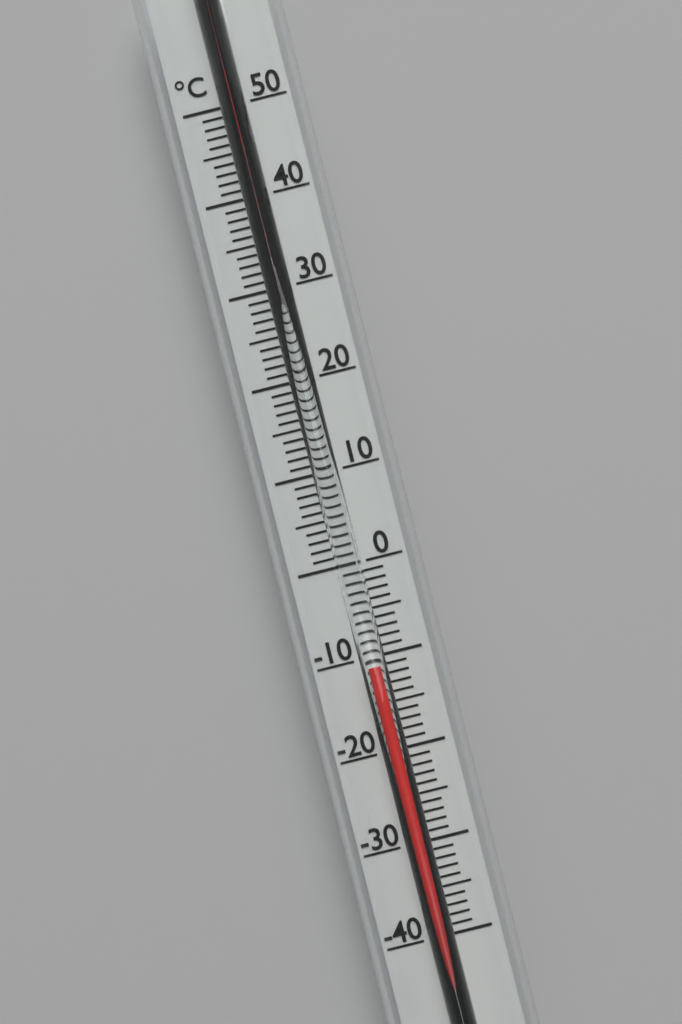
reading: -11 °C
